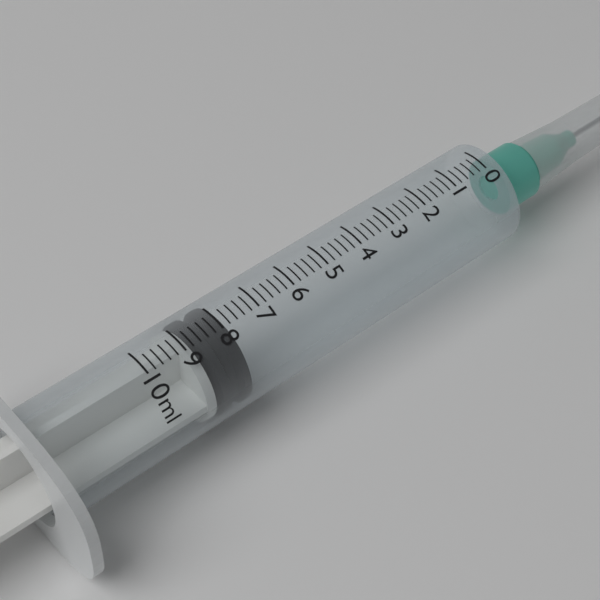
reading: 7.8 ml
